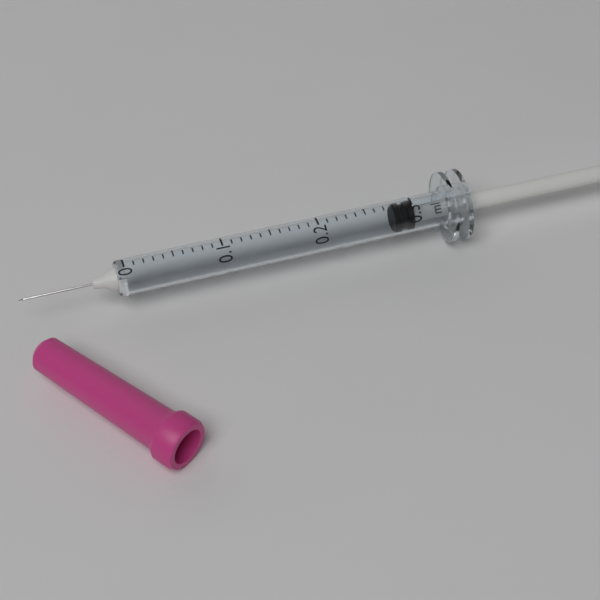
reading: 0.28 ml
